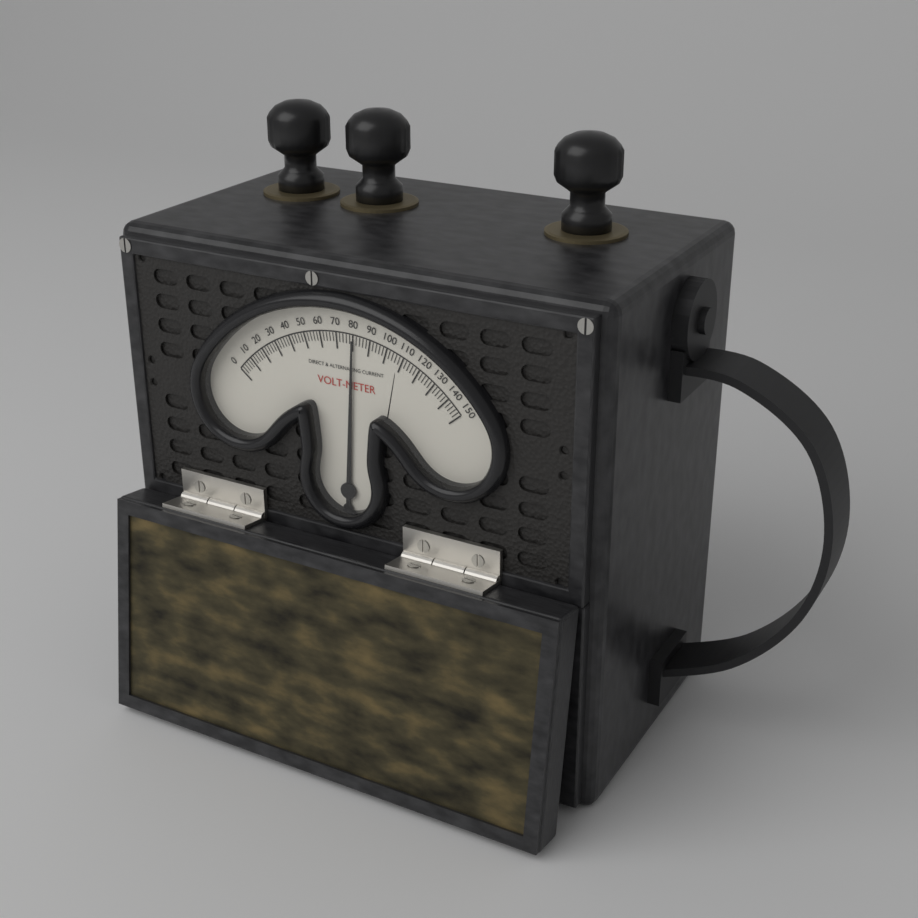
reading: 80 V
